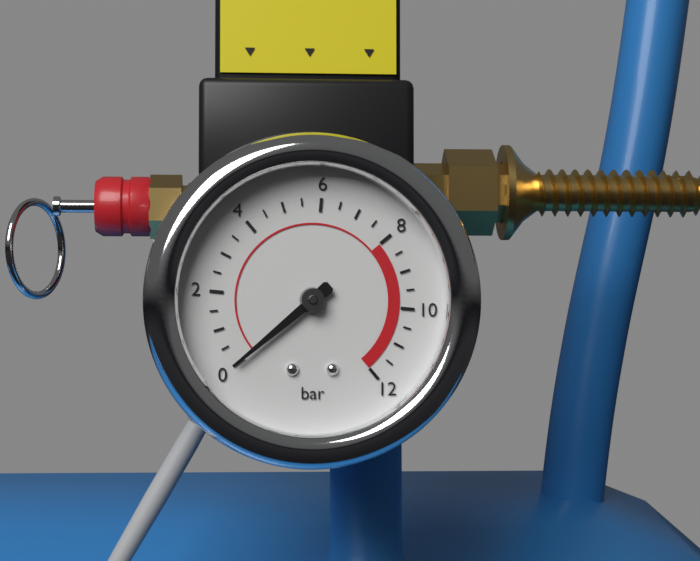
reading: 0.0 bar
